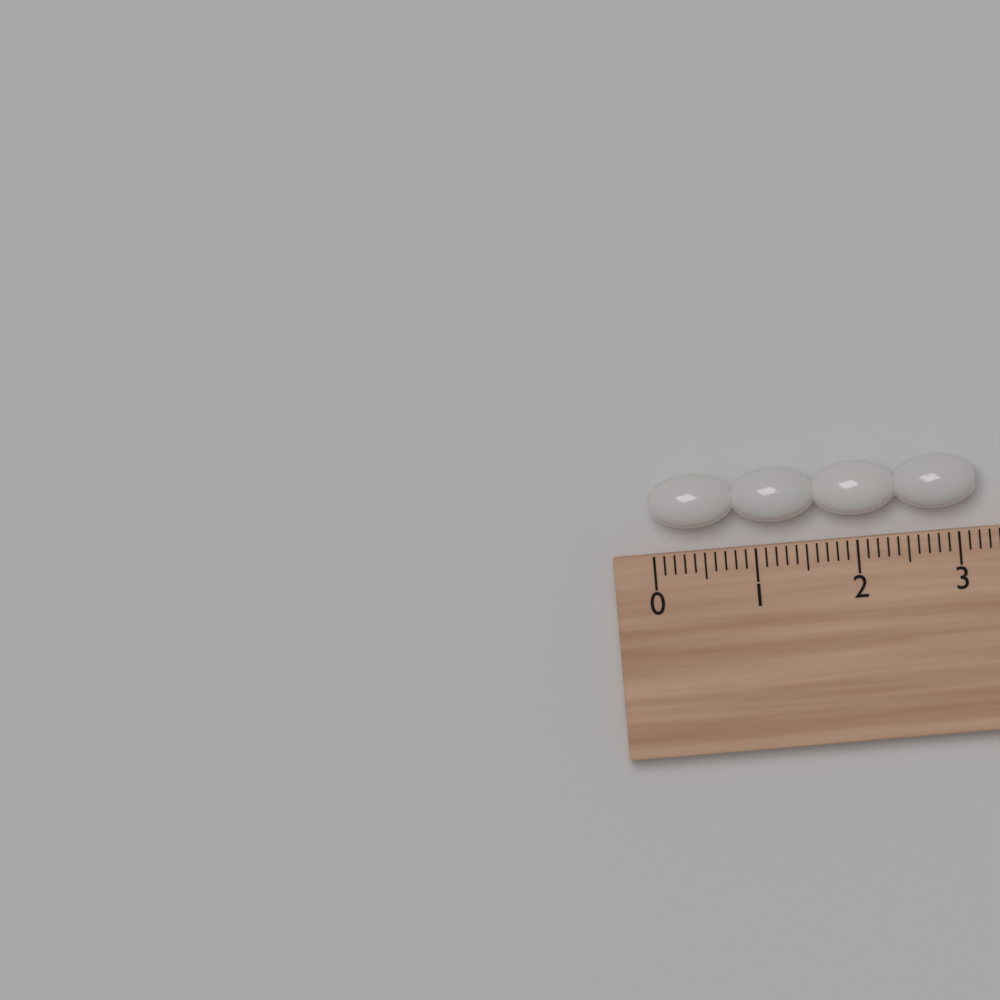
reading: 3.2 cm
